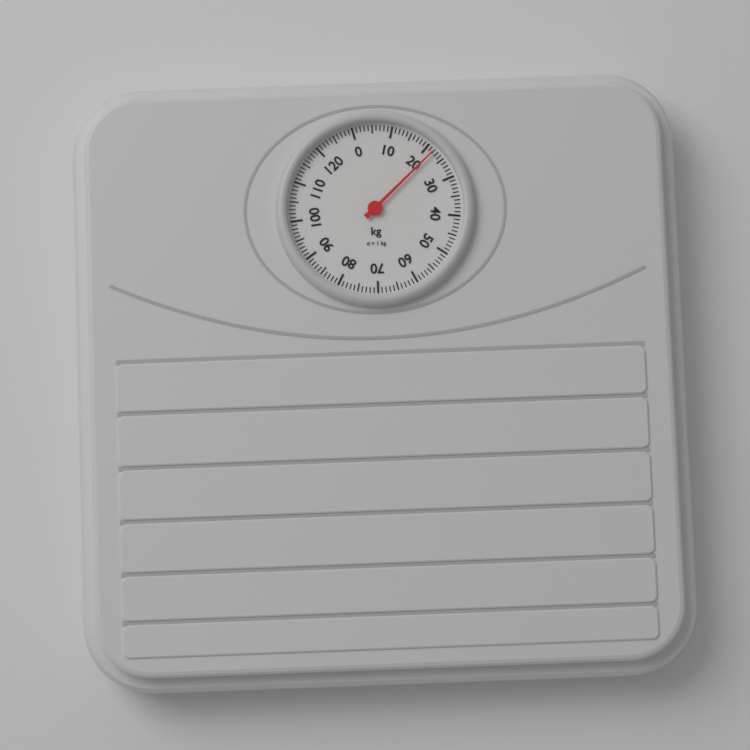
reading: 22 kg
